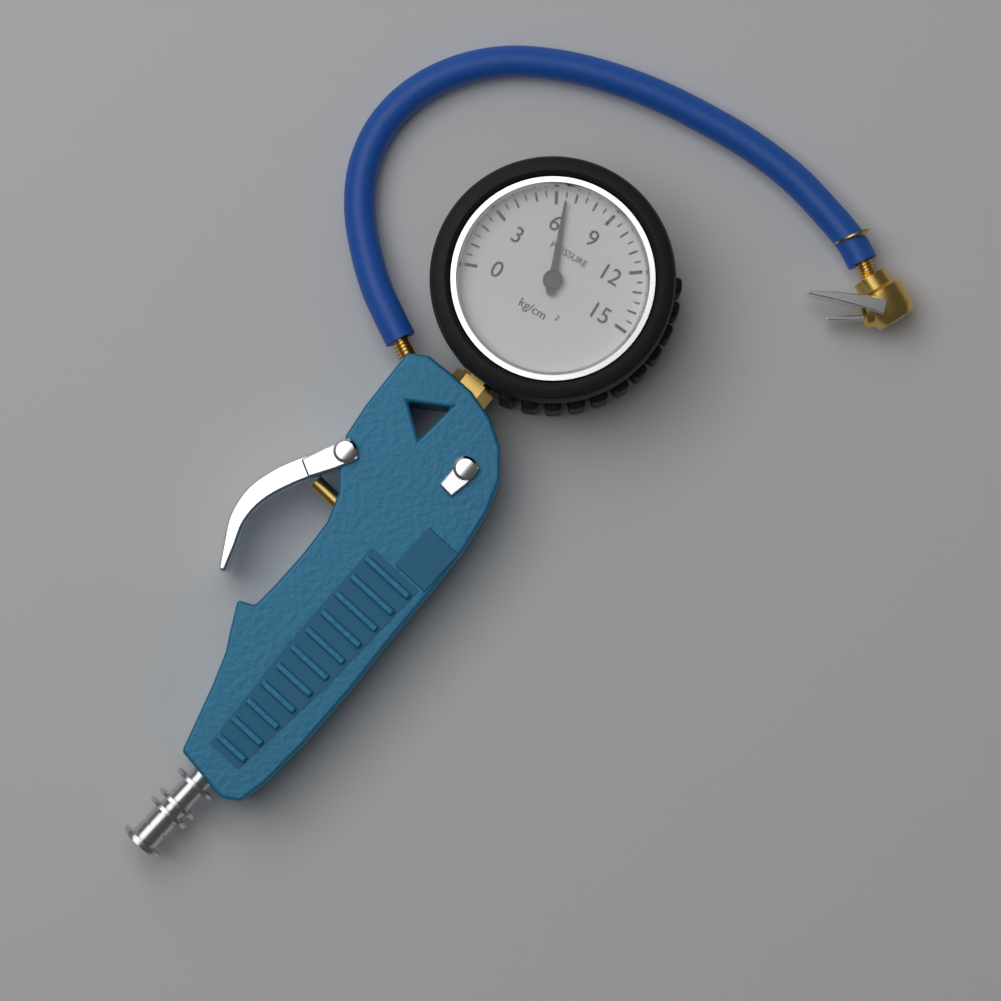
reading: 6.5 kg/cm²
